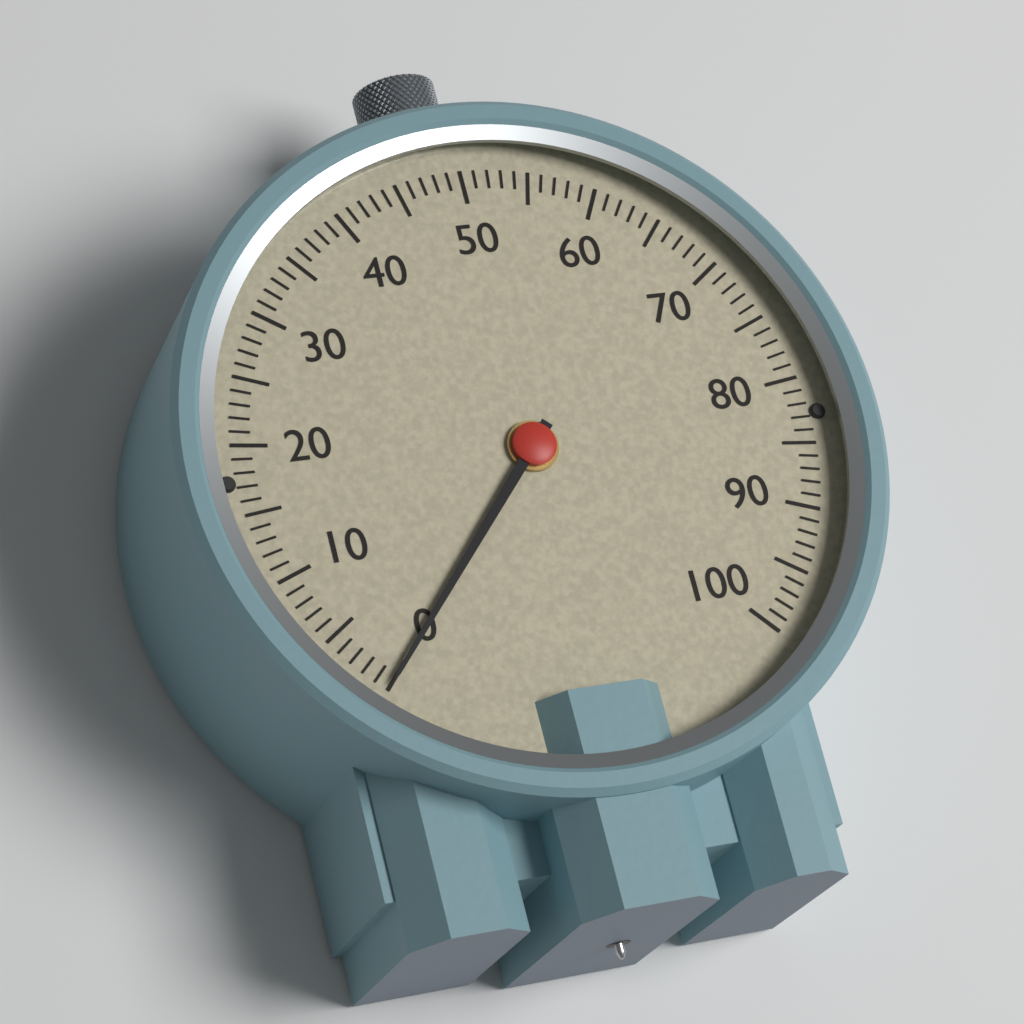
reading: 0 (no unit)
